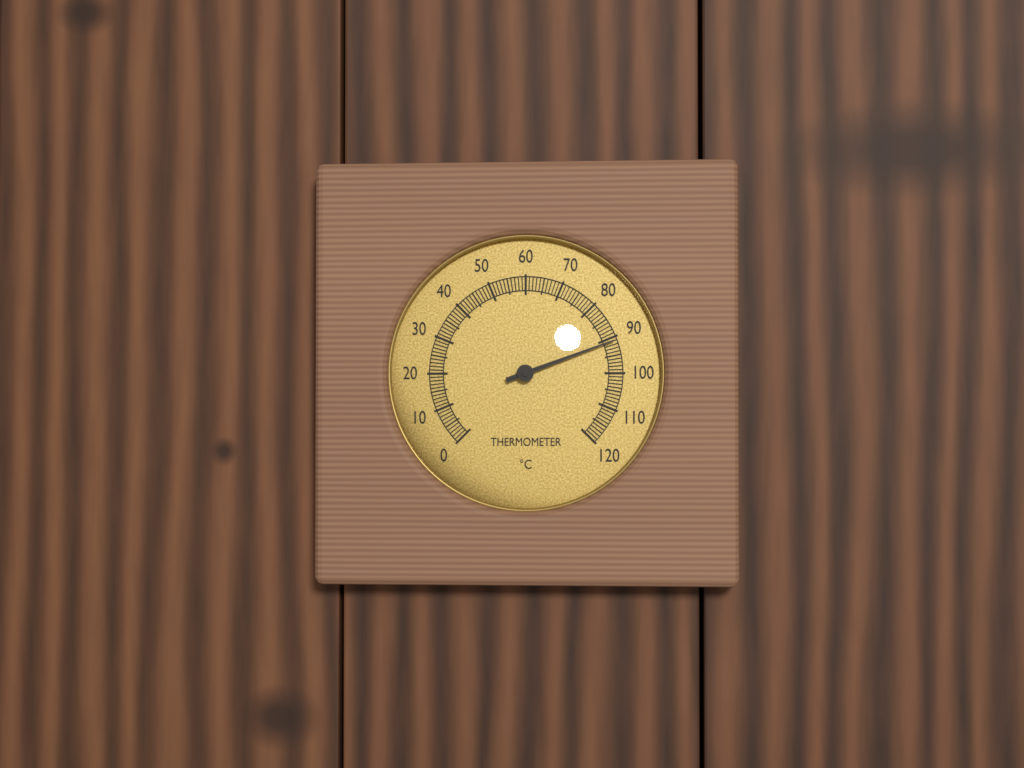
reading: 91 °C
